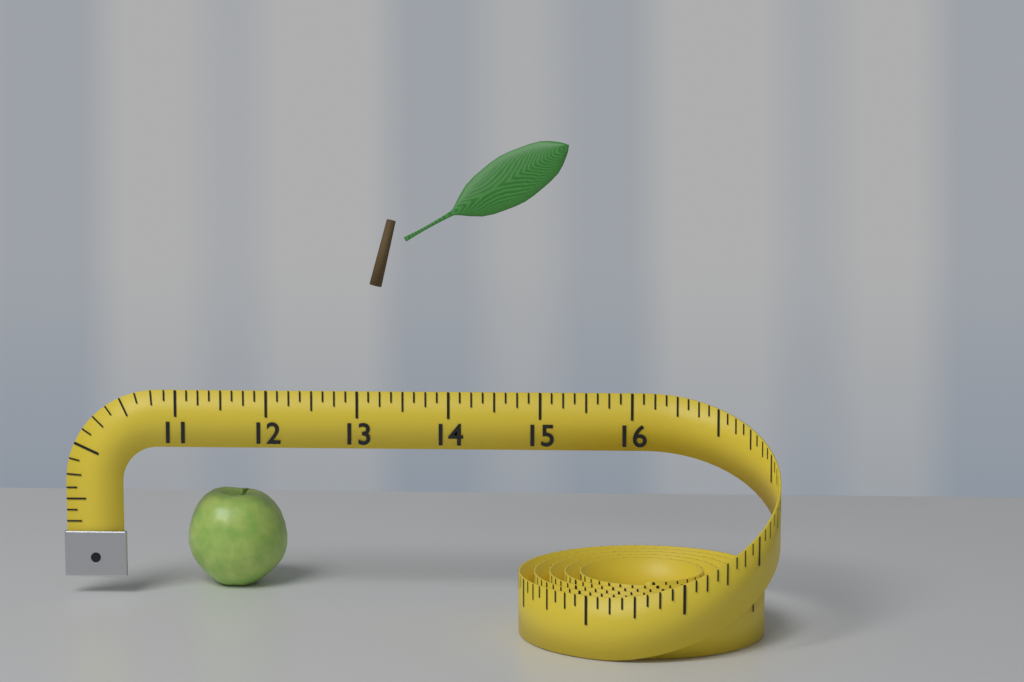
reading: 12.125 (no unit)
